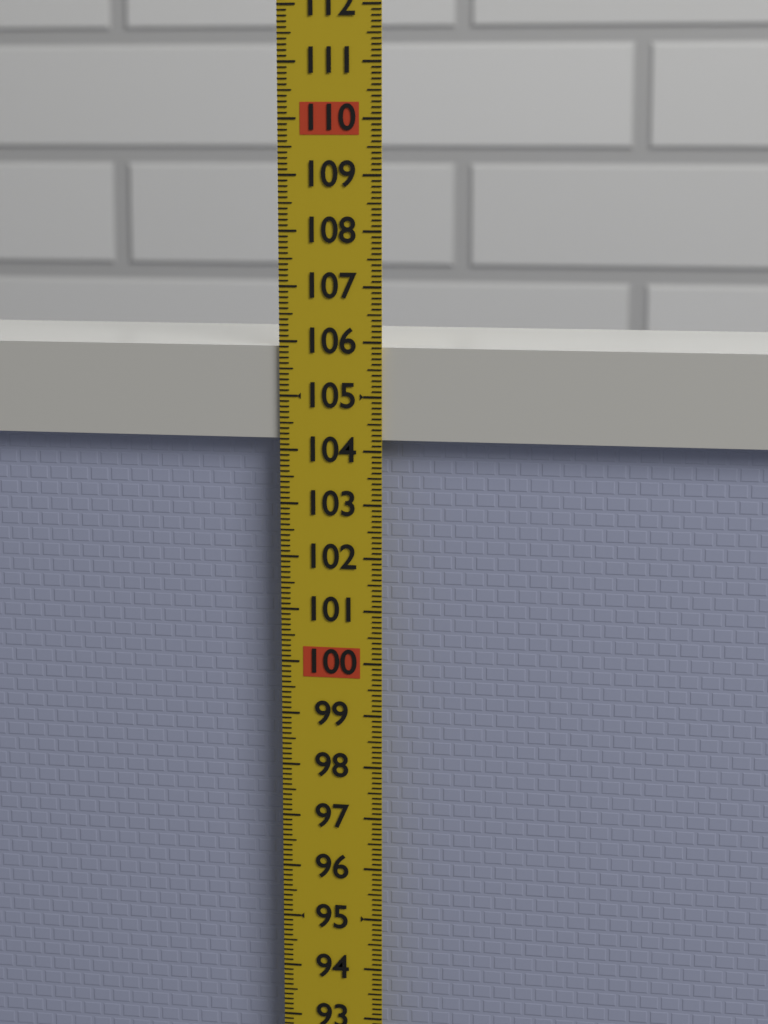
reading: 105.9 (no unit)
